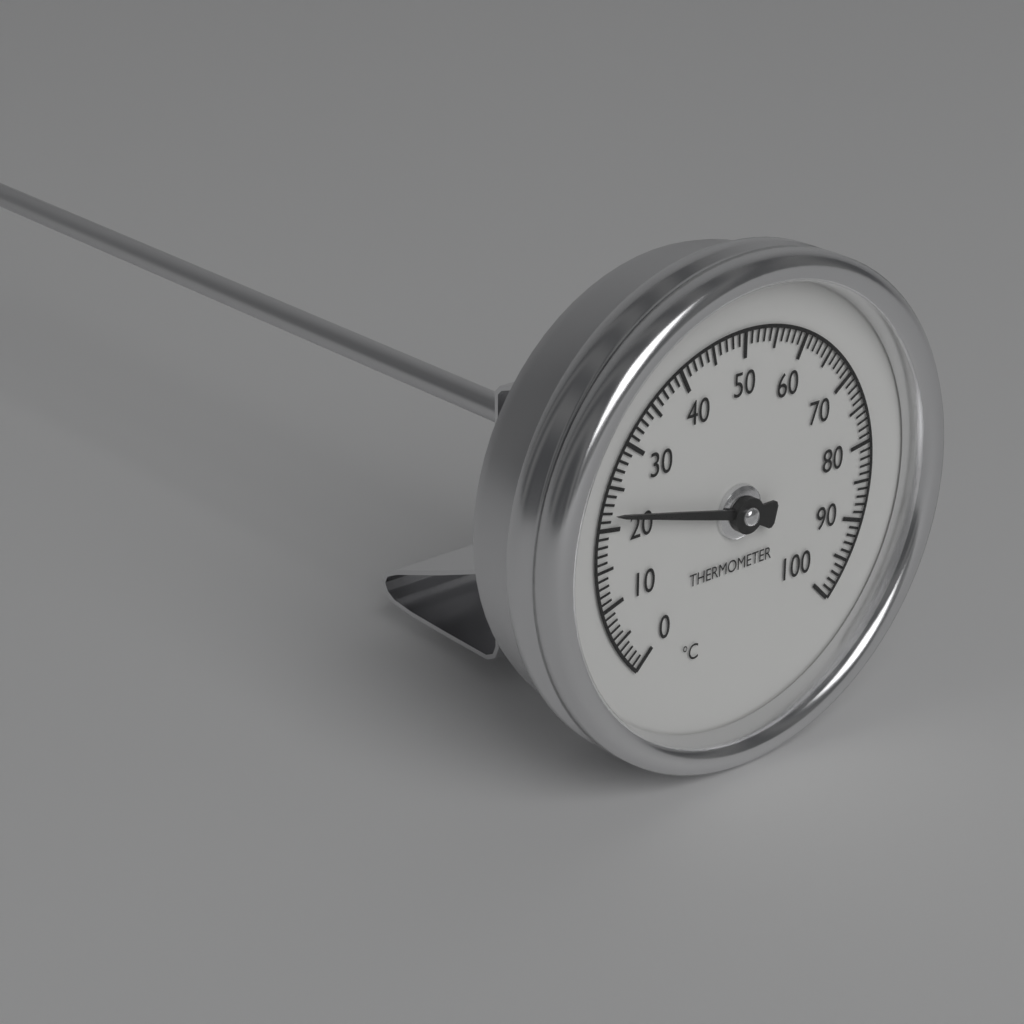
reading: 22 °C
